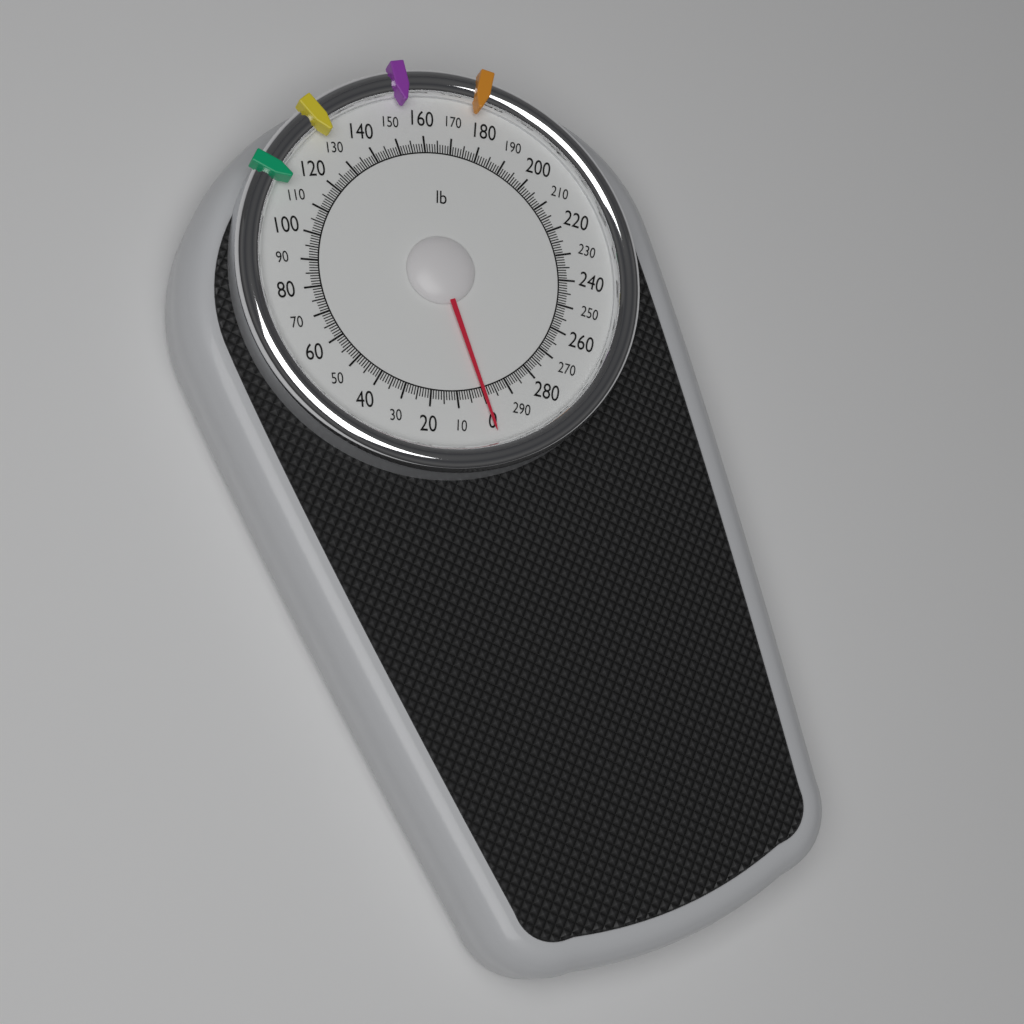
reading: 0 lb
